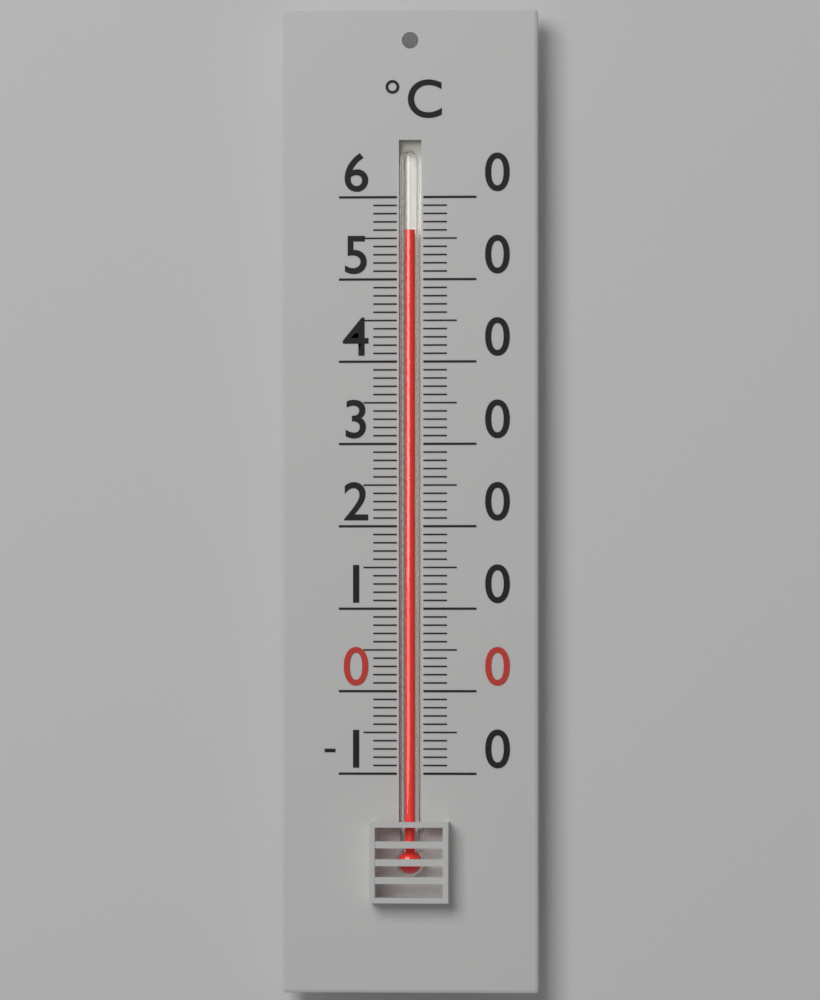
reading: 56 °C
